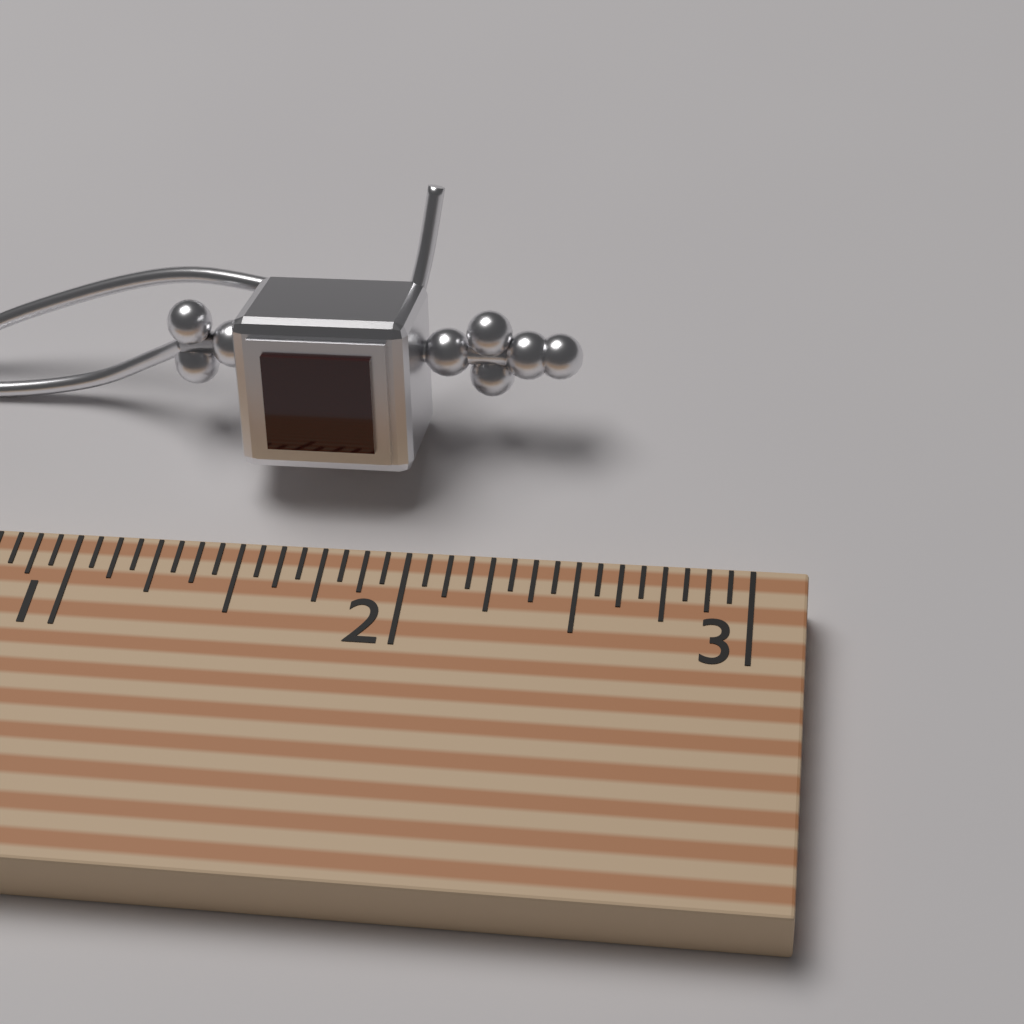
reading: 2.4375 (no unit)
